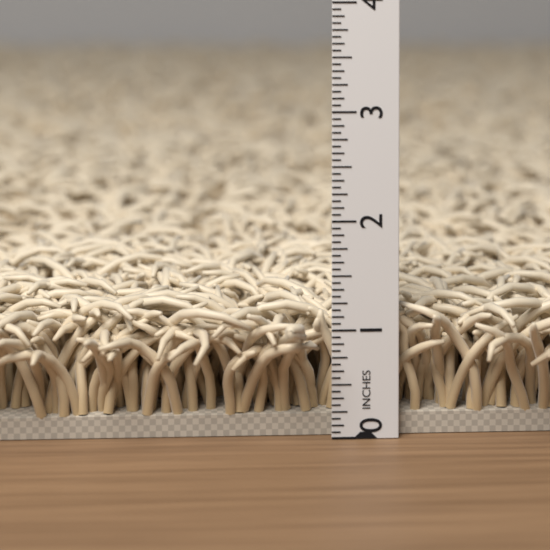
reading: 1.2500 in
